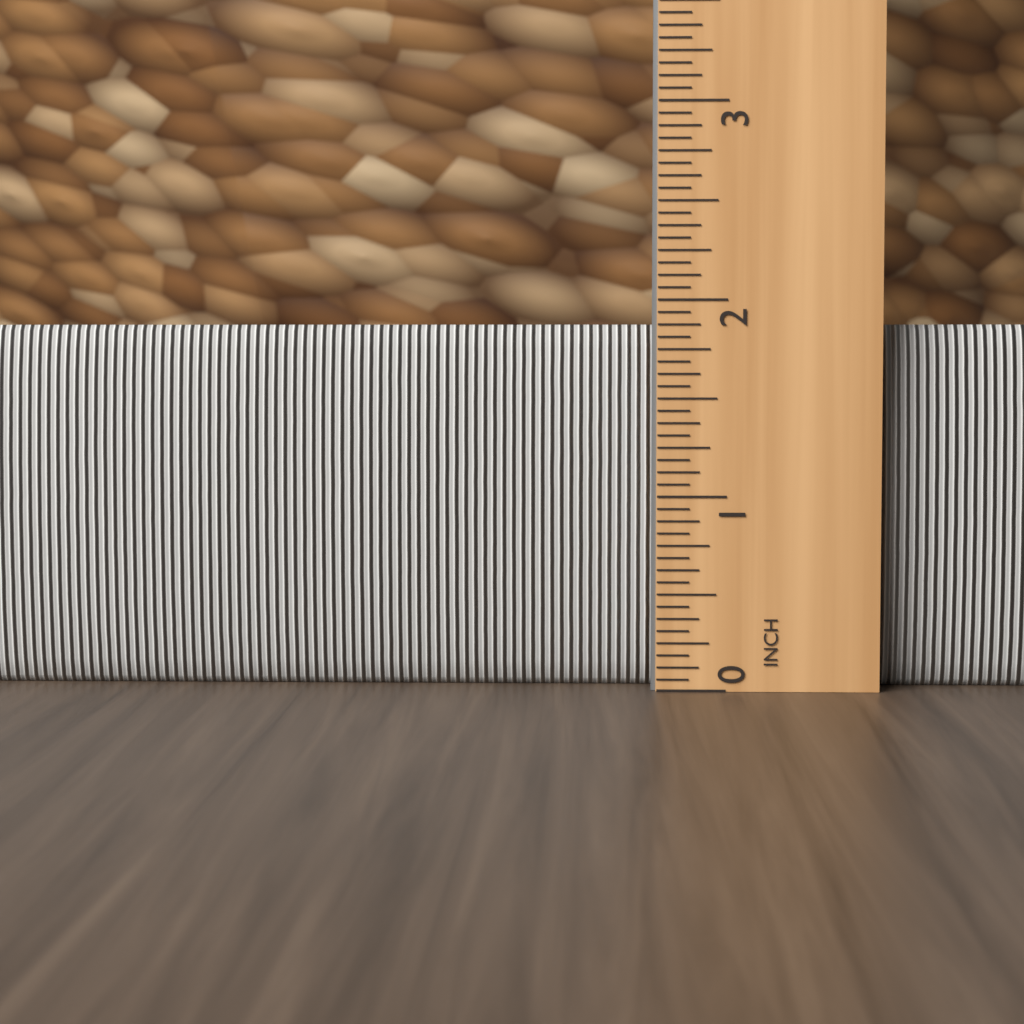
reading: 1.8750 in
